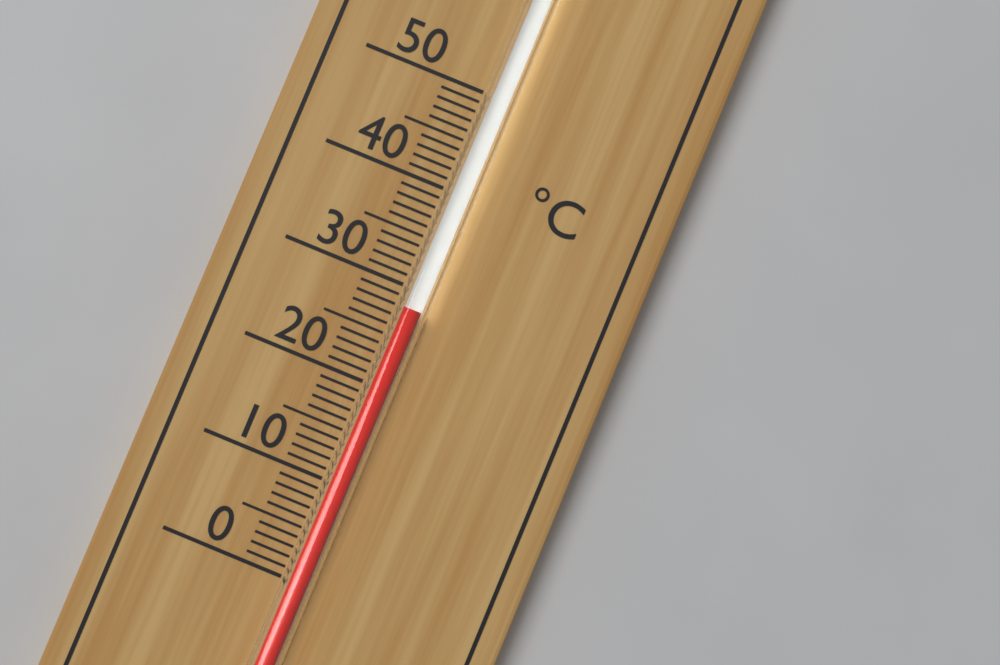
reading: 28 °C
